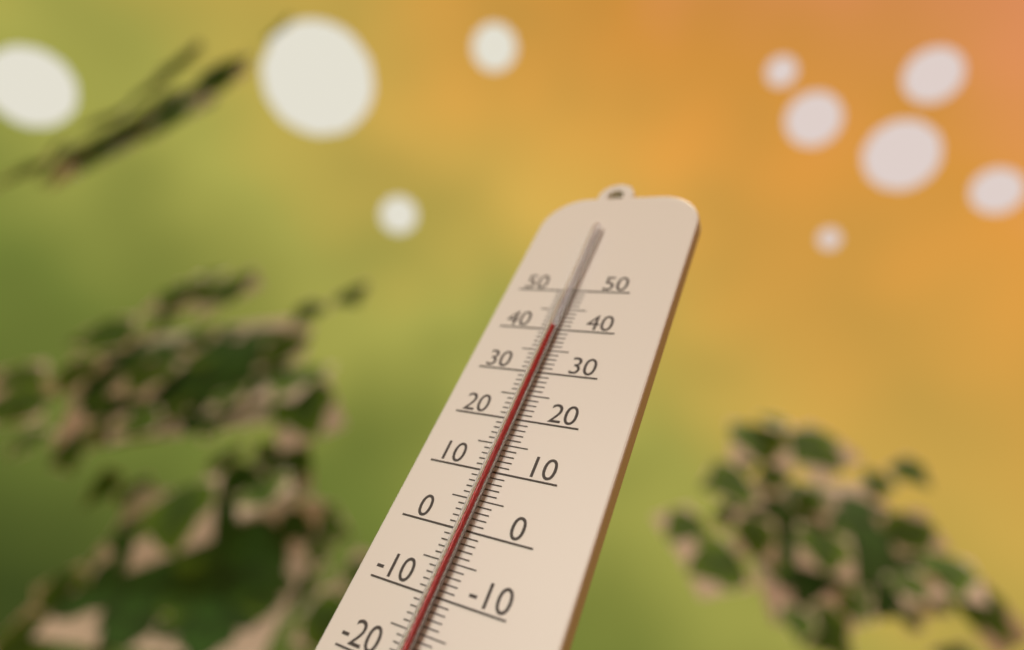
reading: 40 °C
